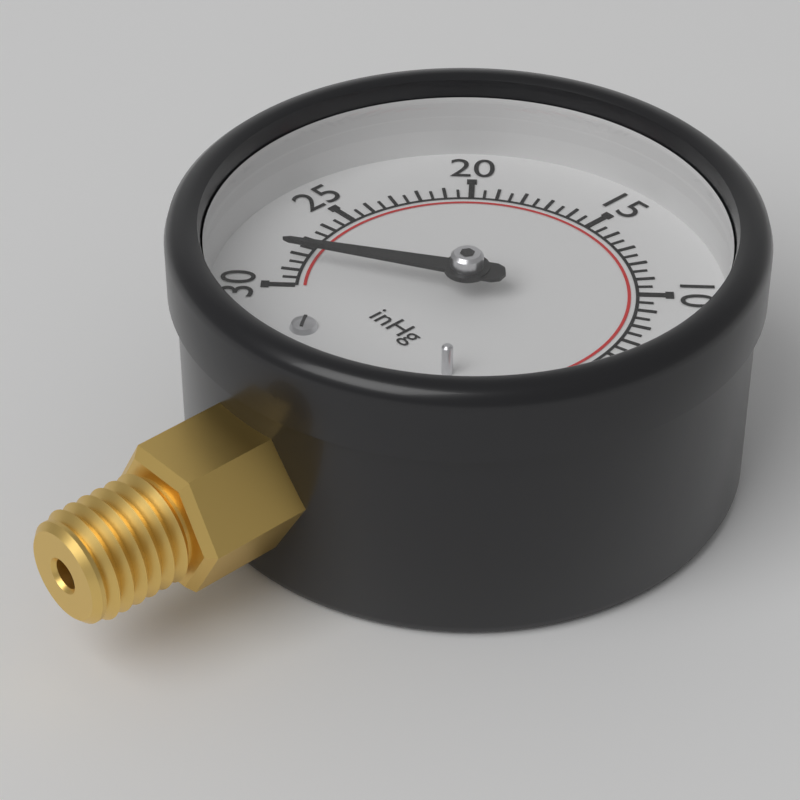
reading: 28.5 inHg
